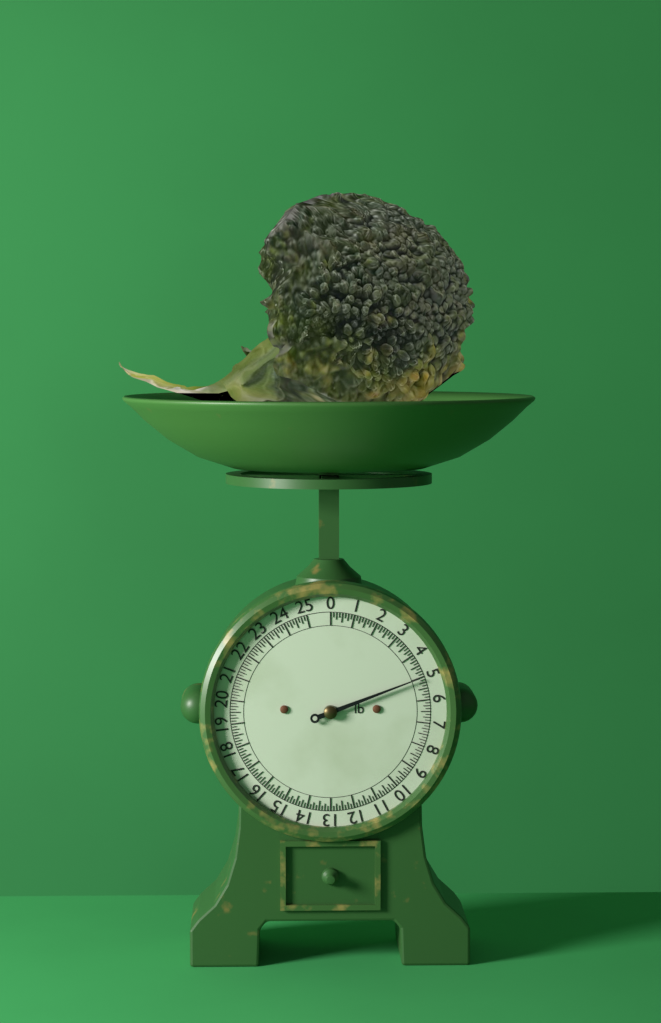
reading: 5.000 lb
